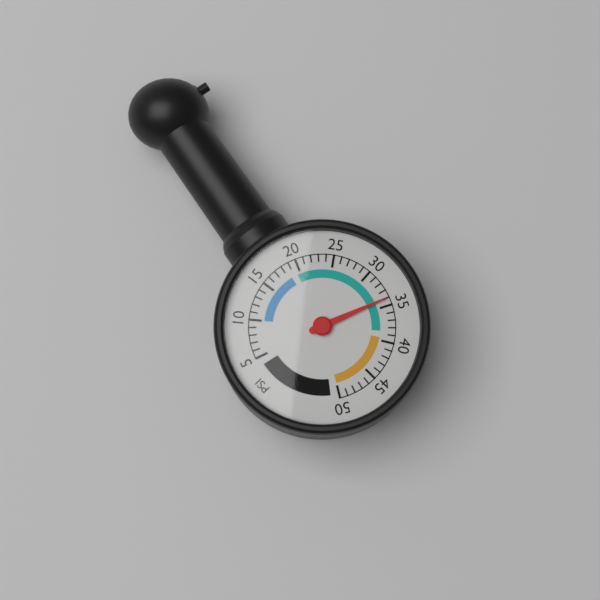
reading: 34 psi
